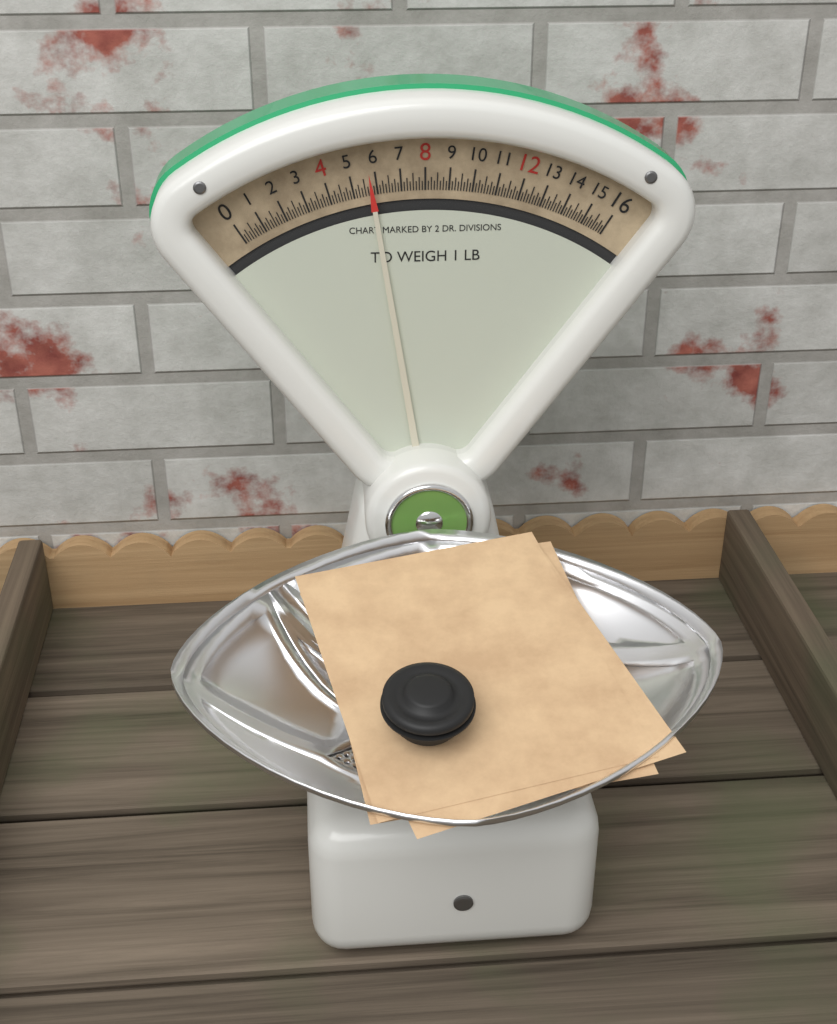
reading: 5.750 oz
